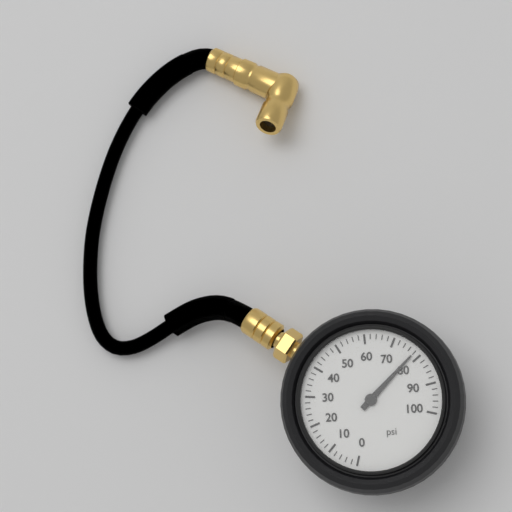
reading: 78 psi
